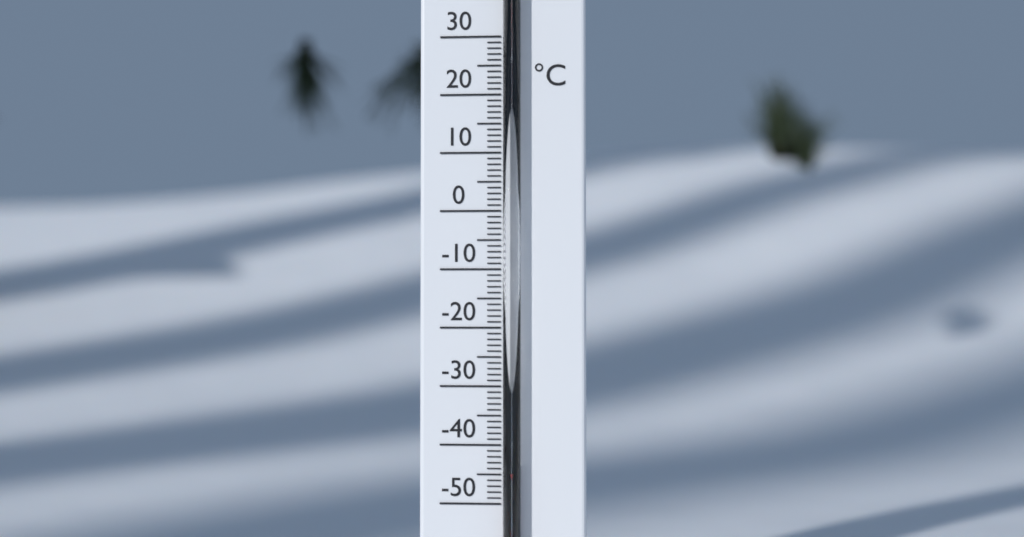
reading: -44 °C
